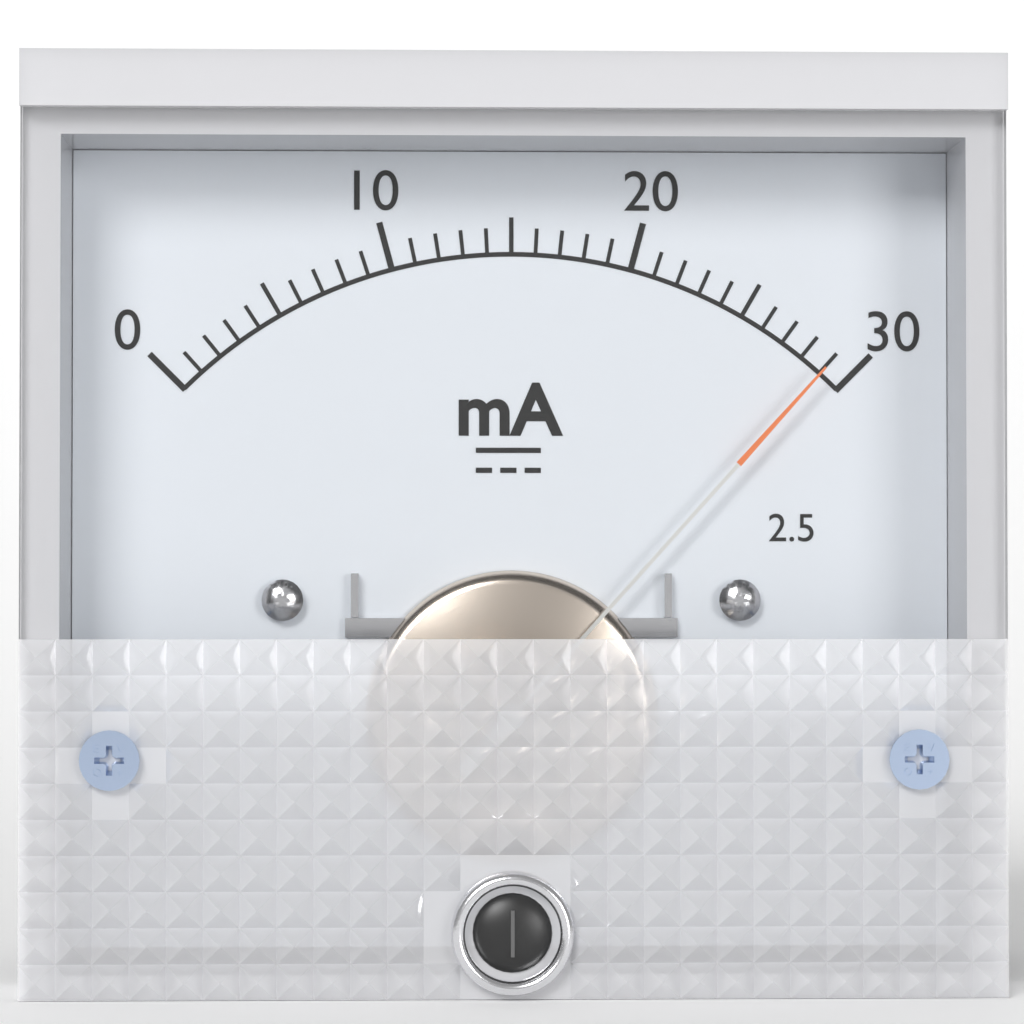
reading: 29 mA
